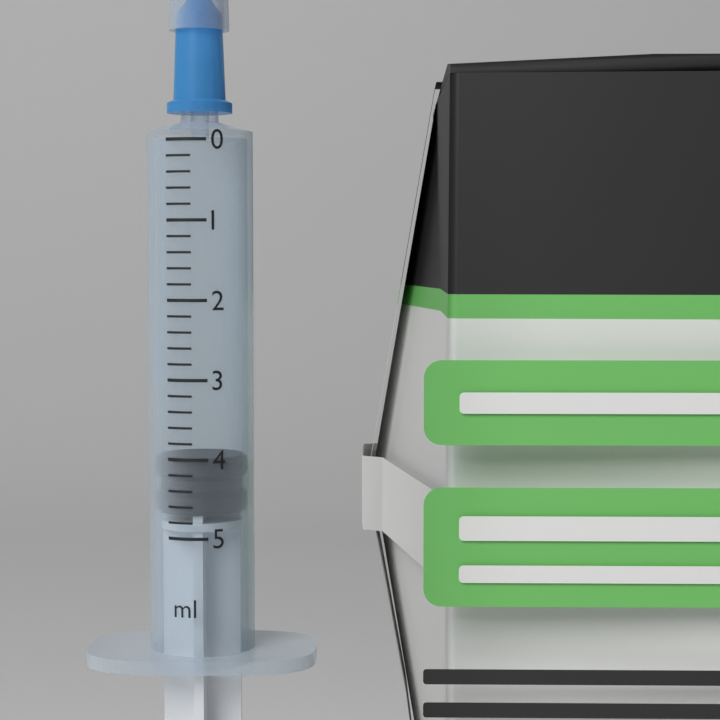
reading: 4.0 ml
